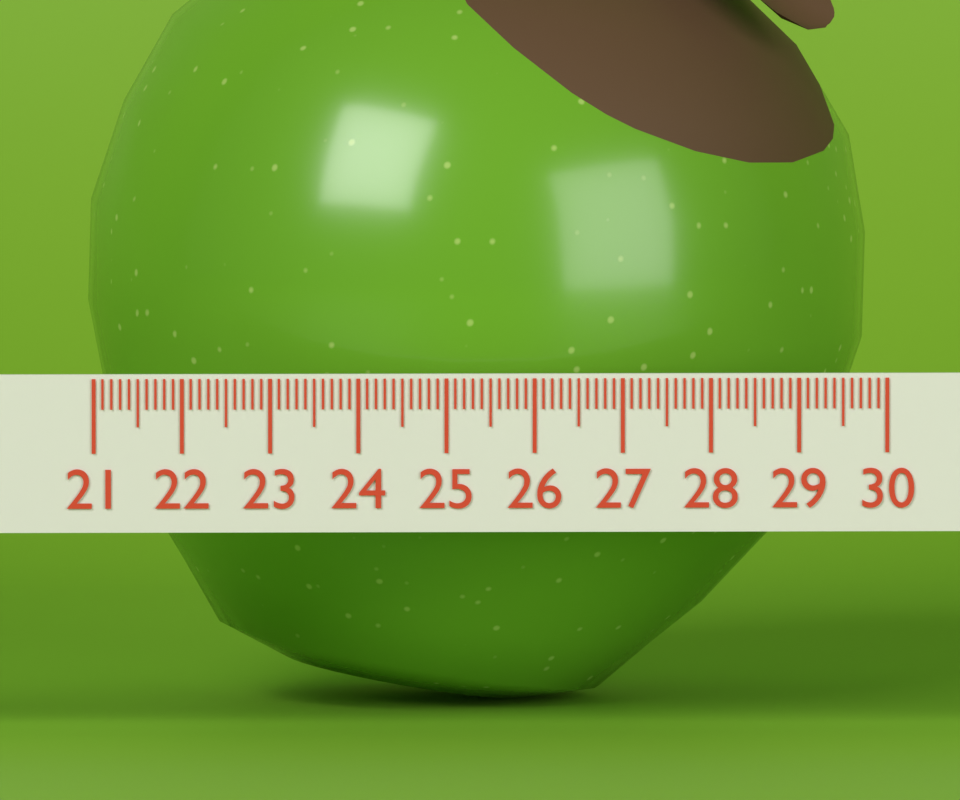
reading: 29.9 (no unit)
